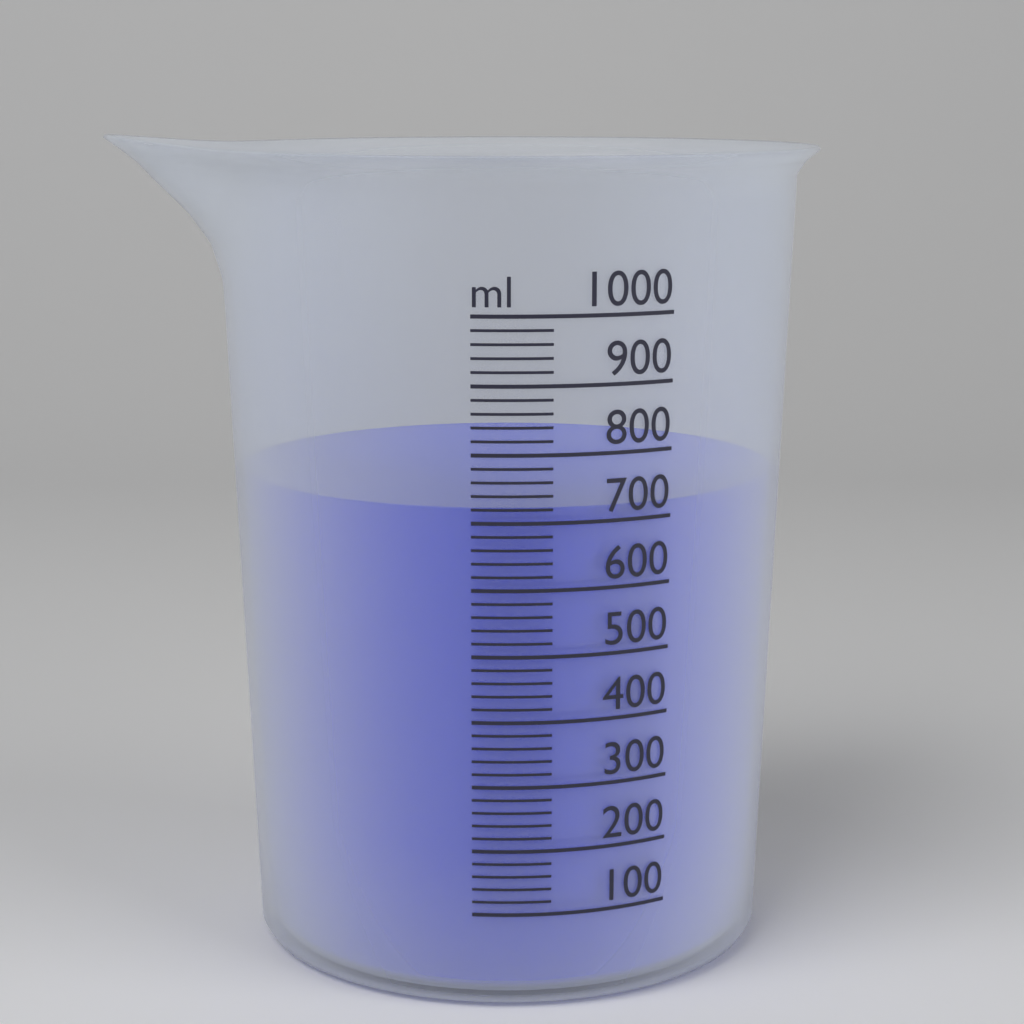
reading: 720 ml
